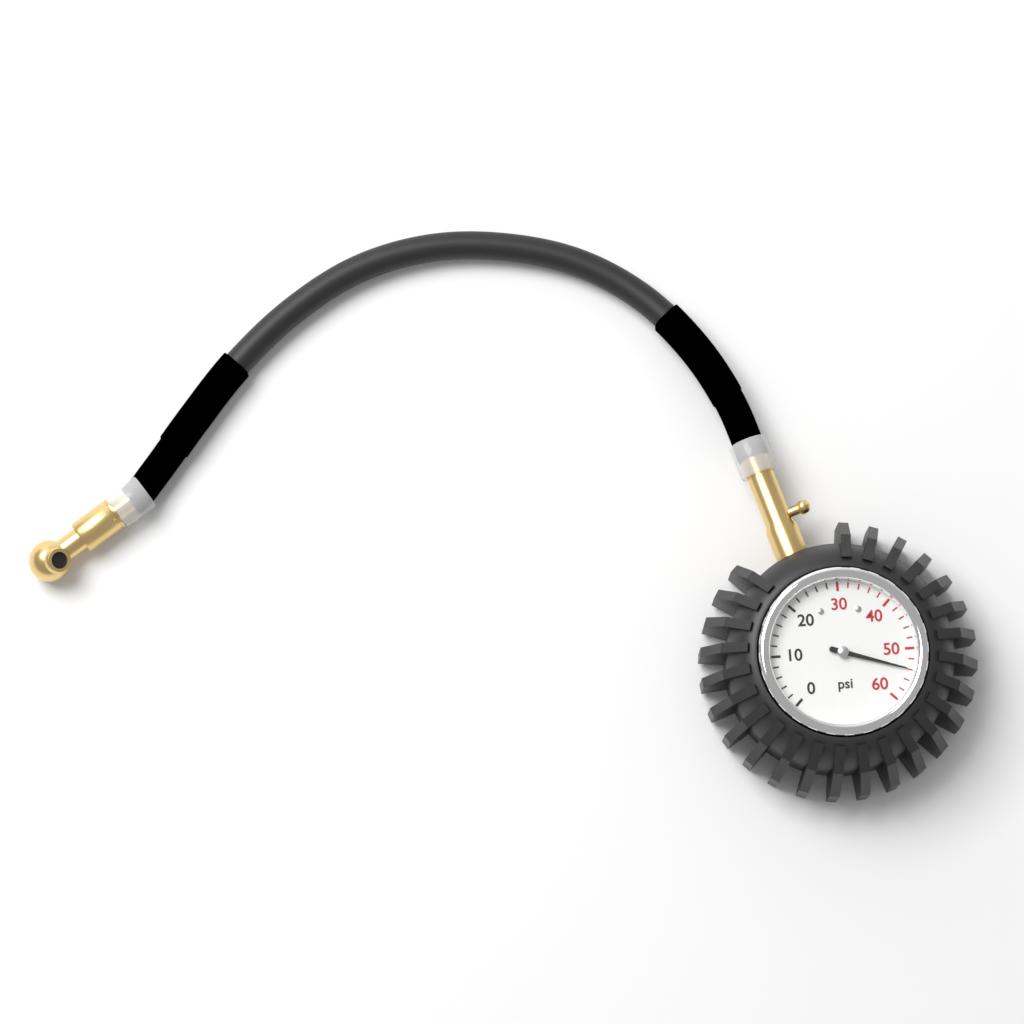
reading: 54 psi
